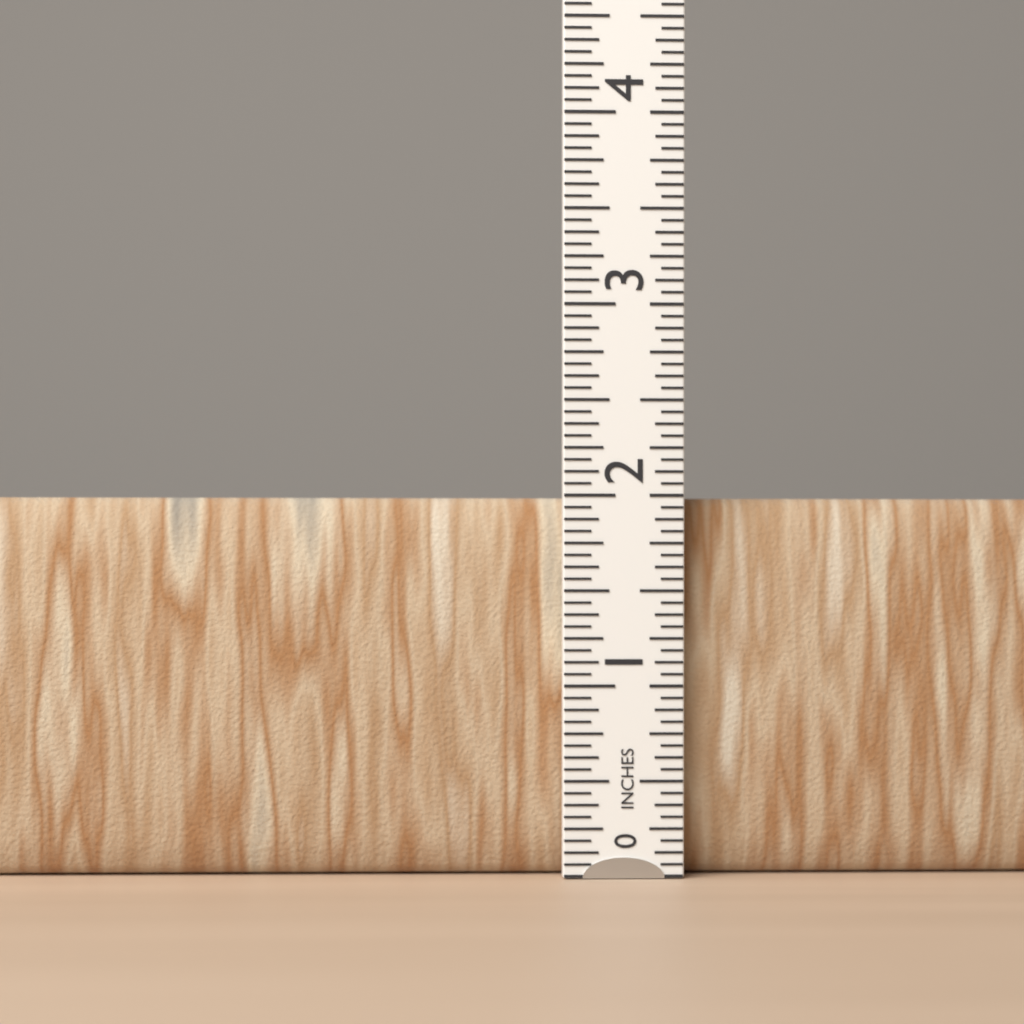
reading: 2.0000 in
